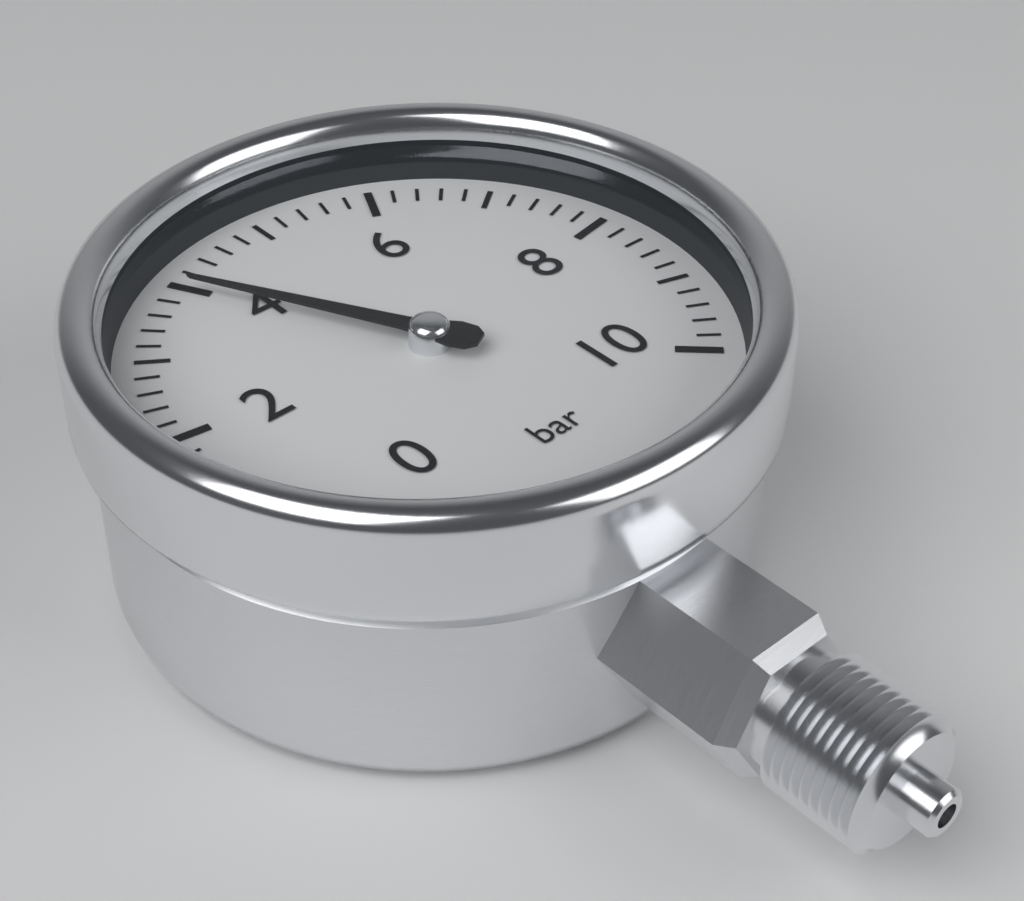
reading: 4.0 bar
